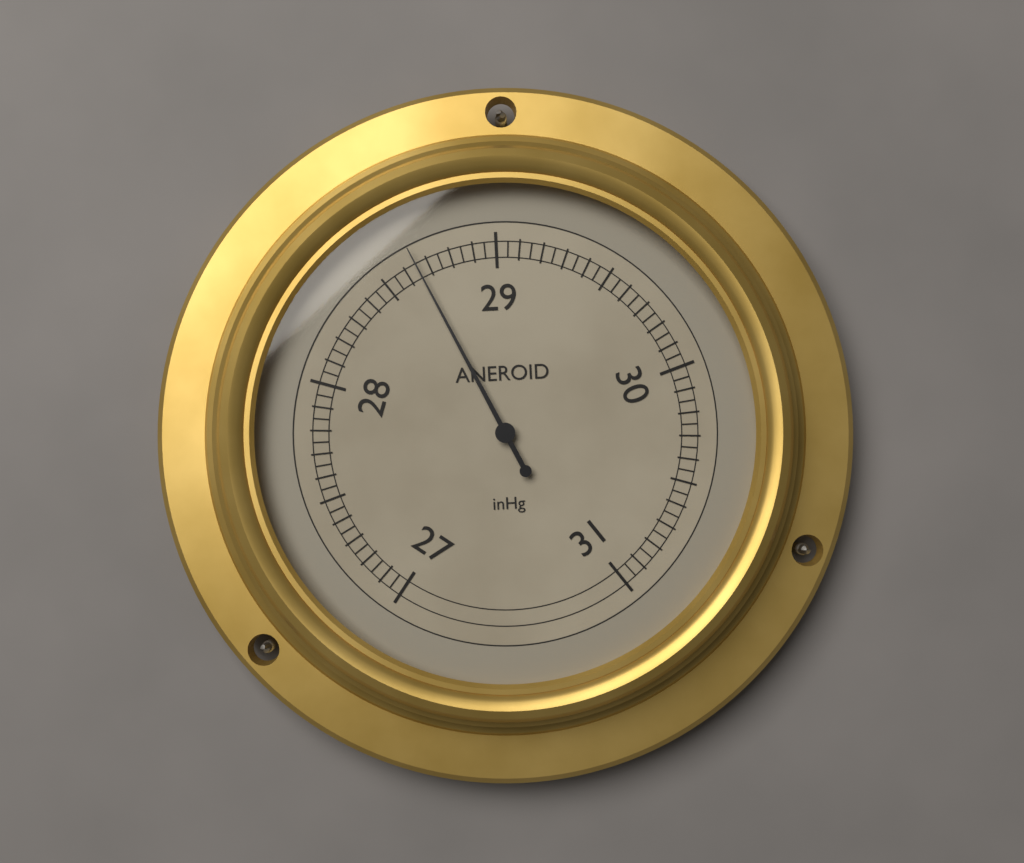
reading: 28.65 inHg
